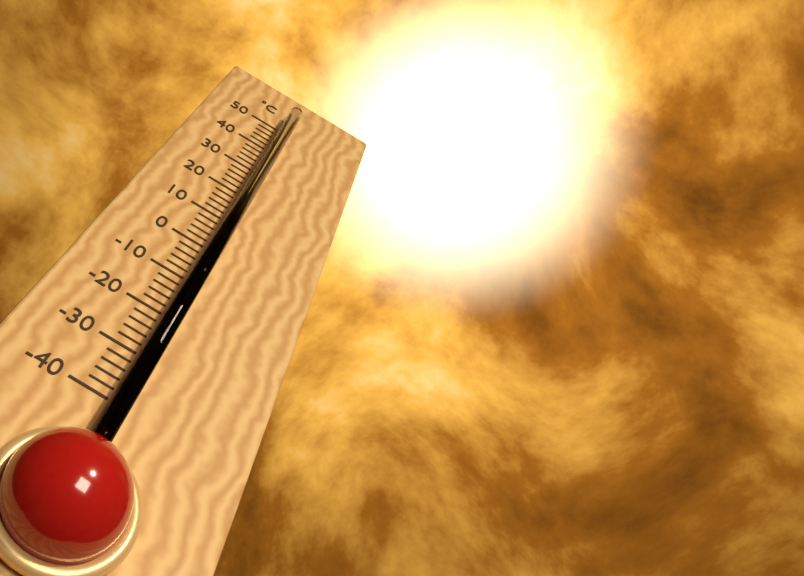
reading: 48 °C
